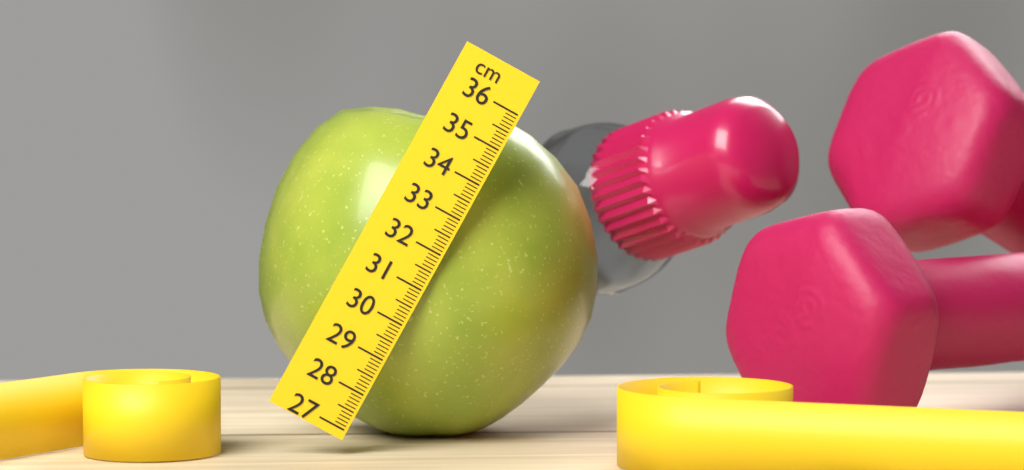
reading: 35.8 cm
